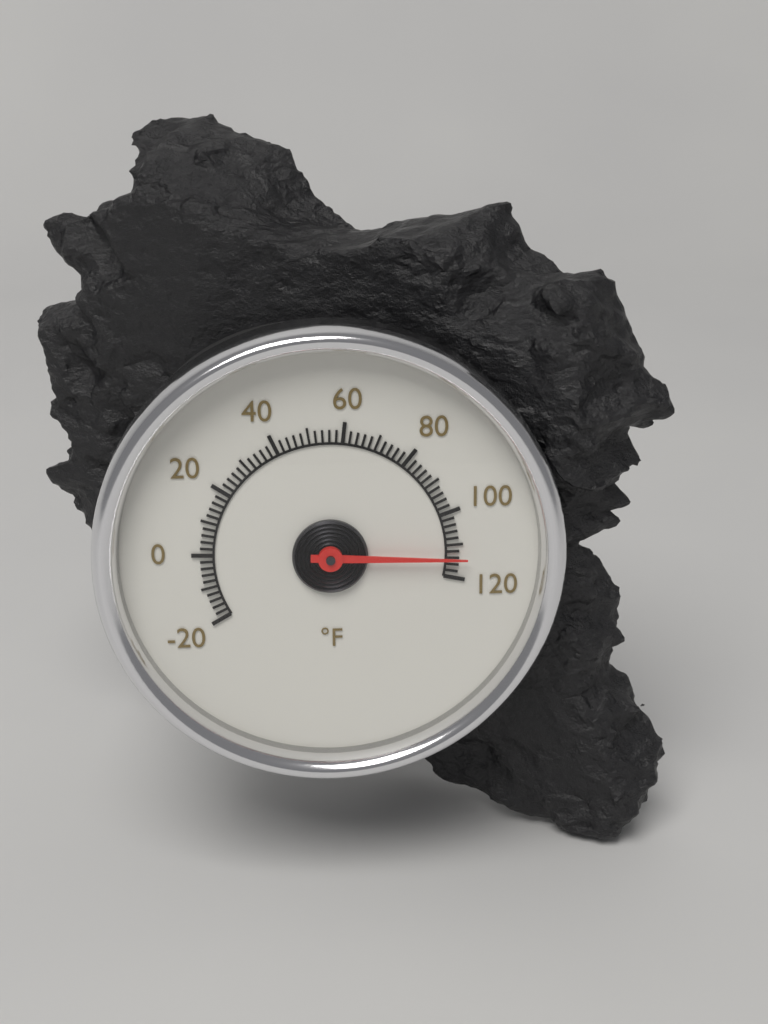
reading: 114 °F
